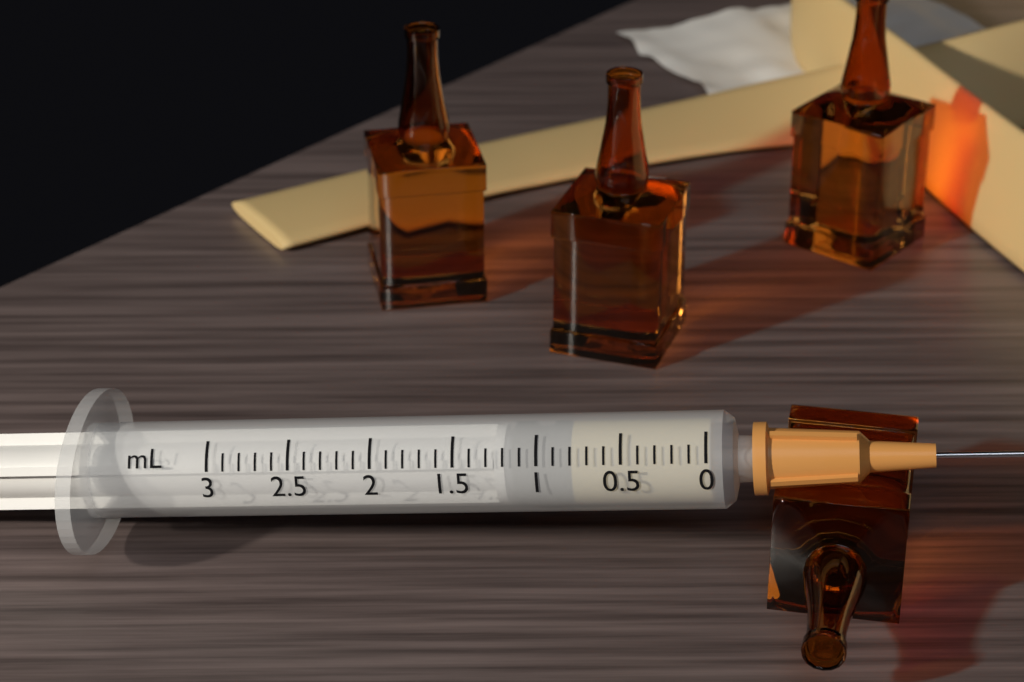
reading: 0.8 mL
